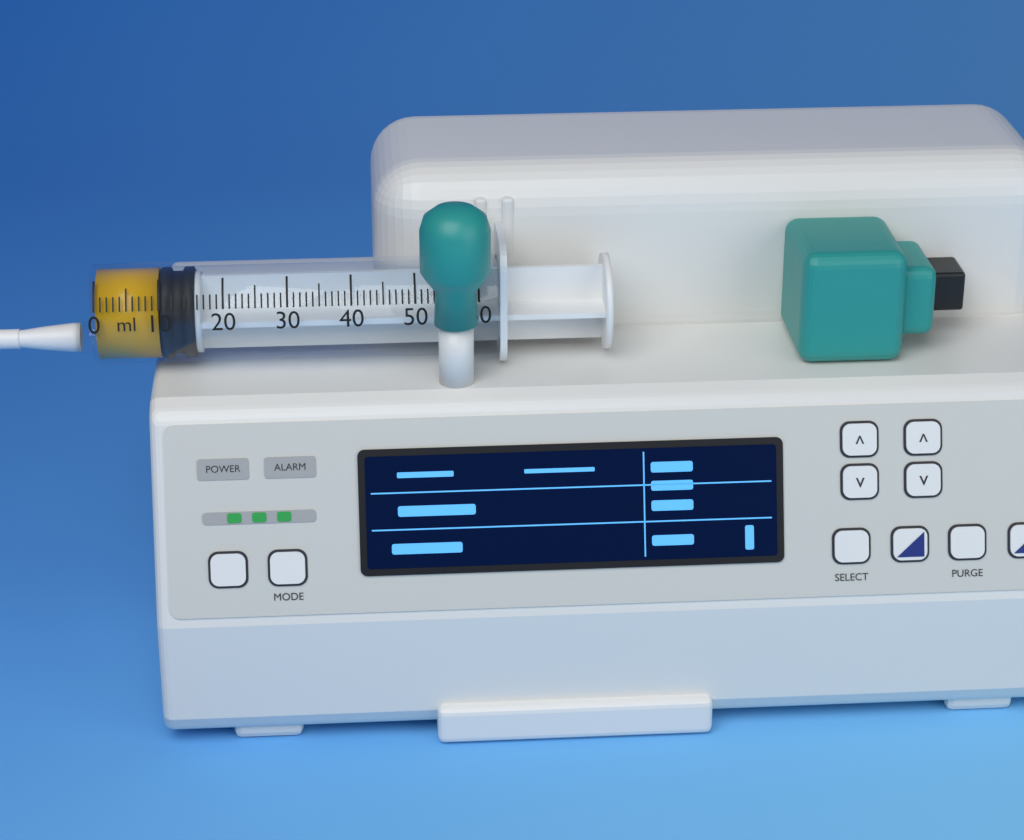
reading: 10 ml
